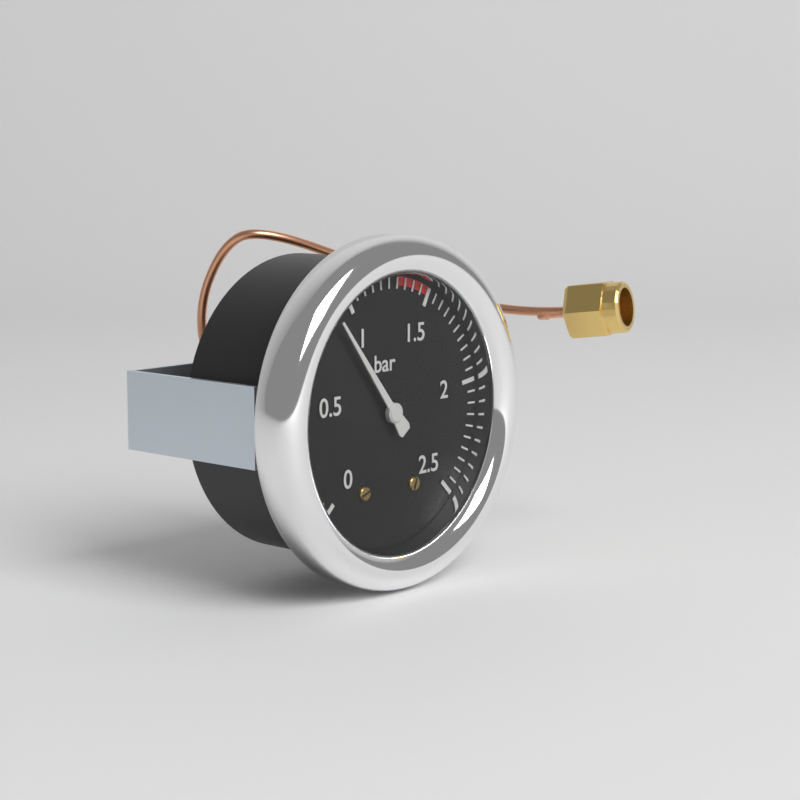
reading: 0.90 bar
